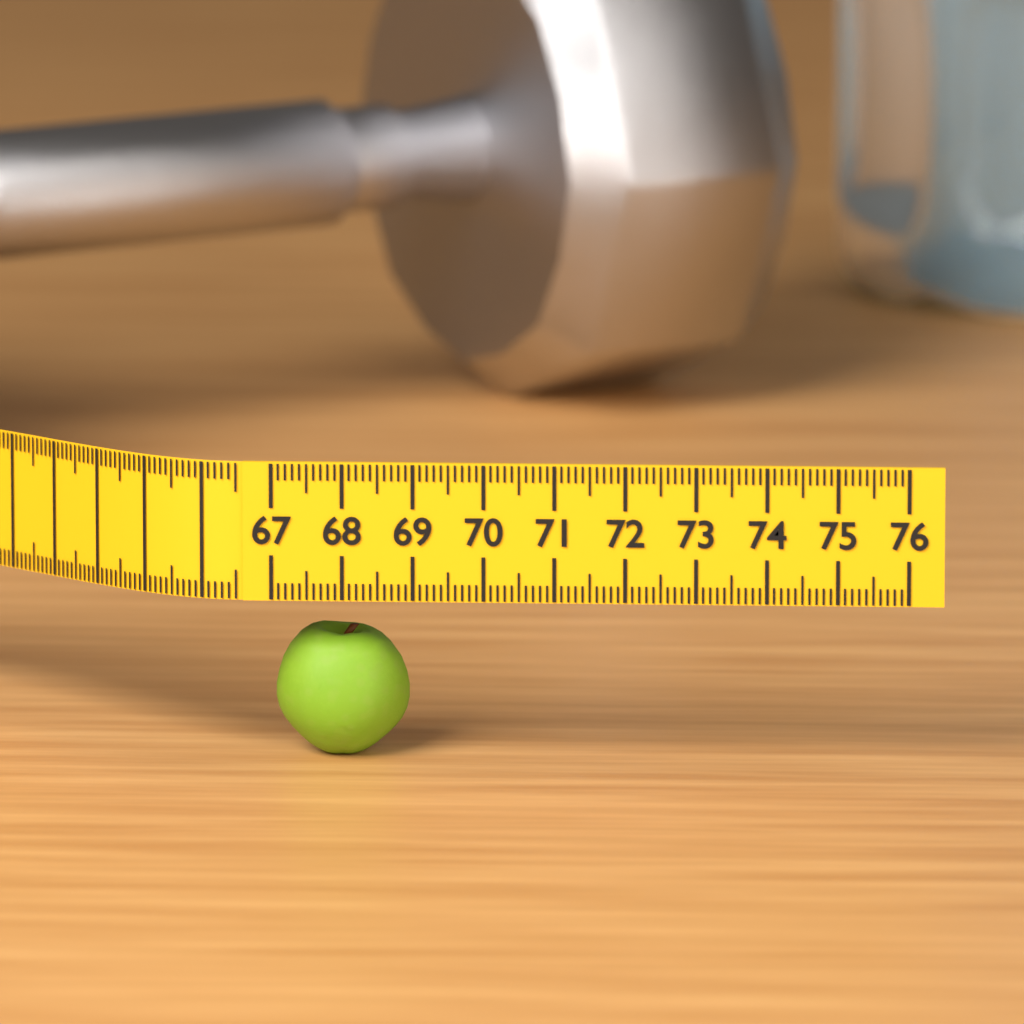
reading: 68.9 (no unit)
